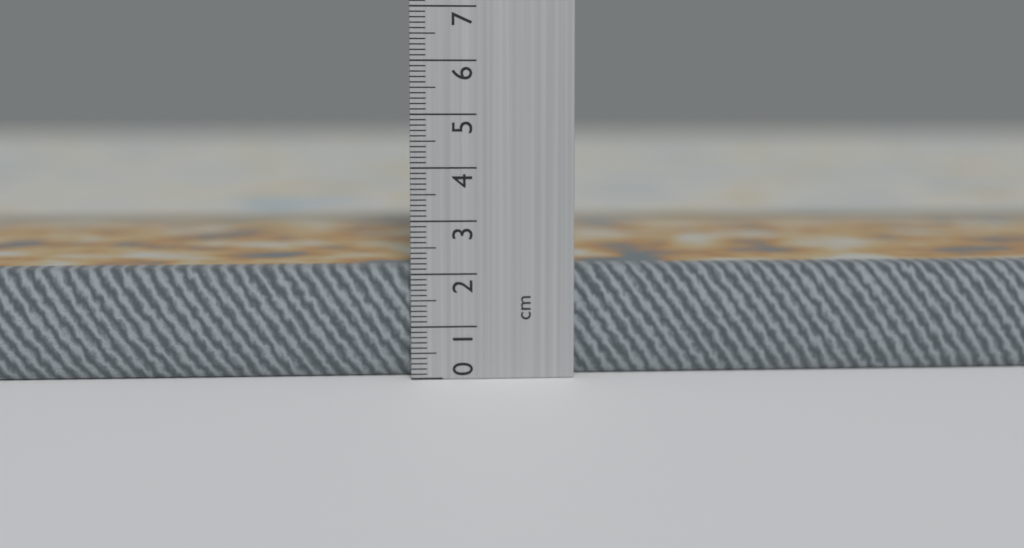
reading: 2.1 cm
